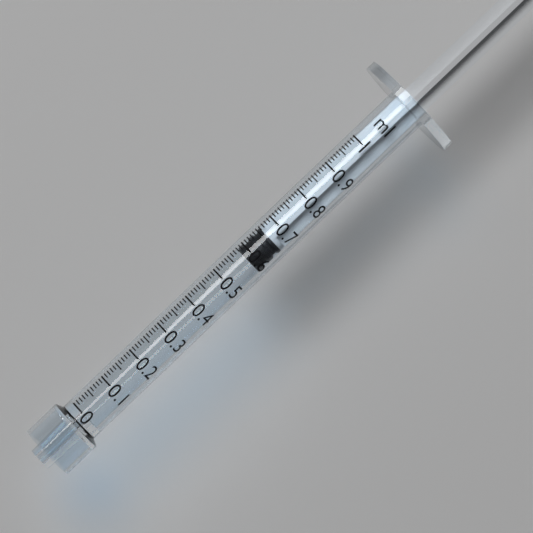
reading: 0.58 ml
